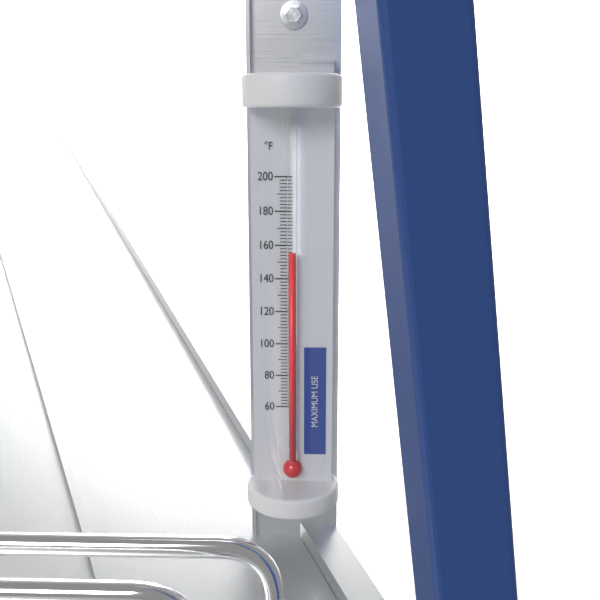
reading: 156 °F
